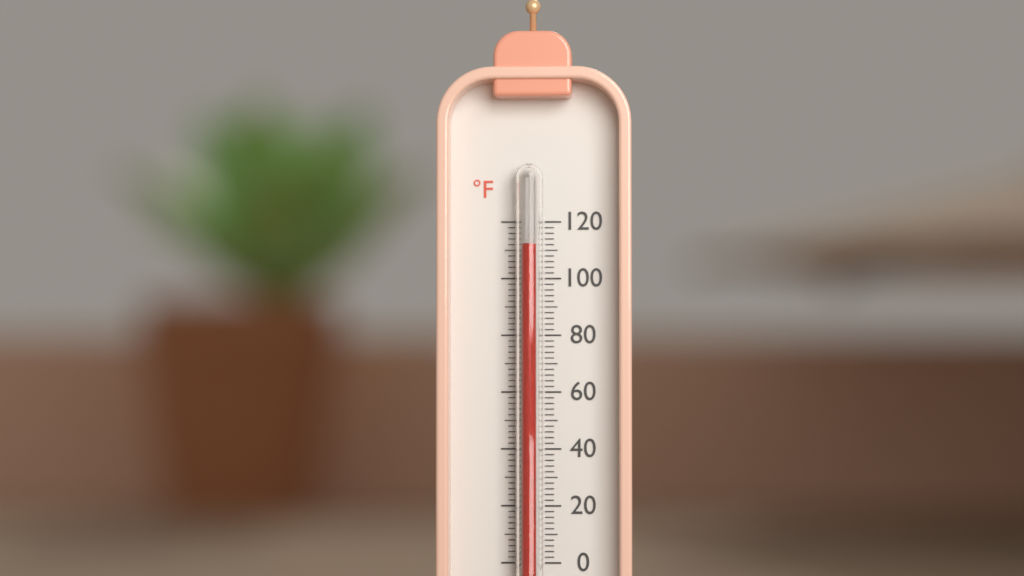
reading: 112 °F
